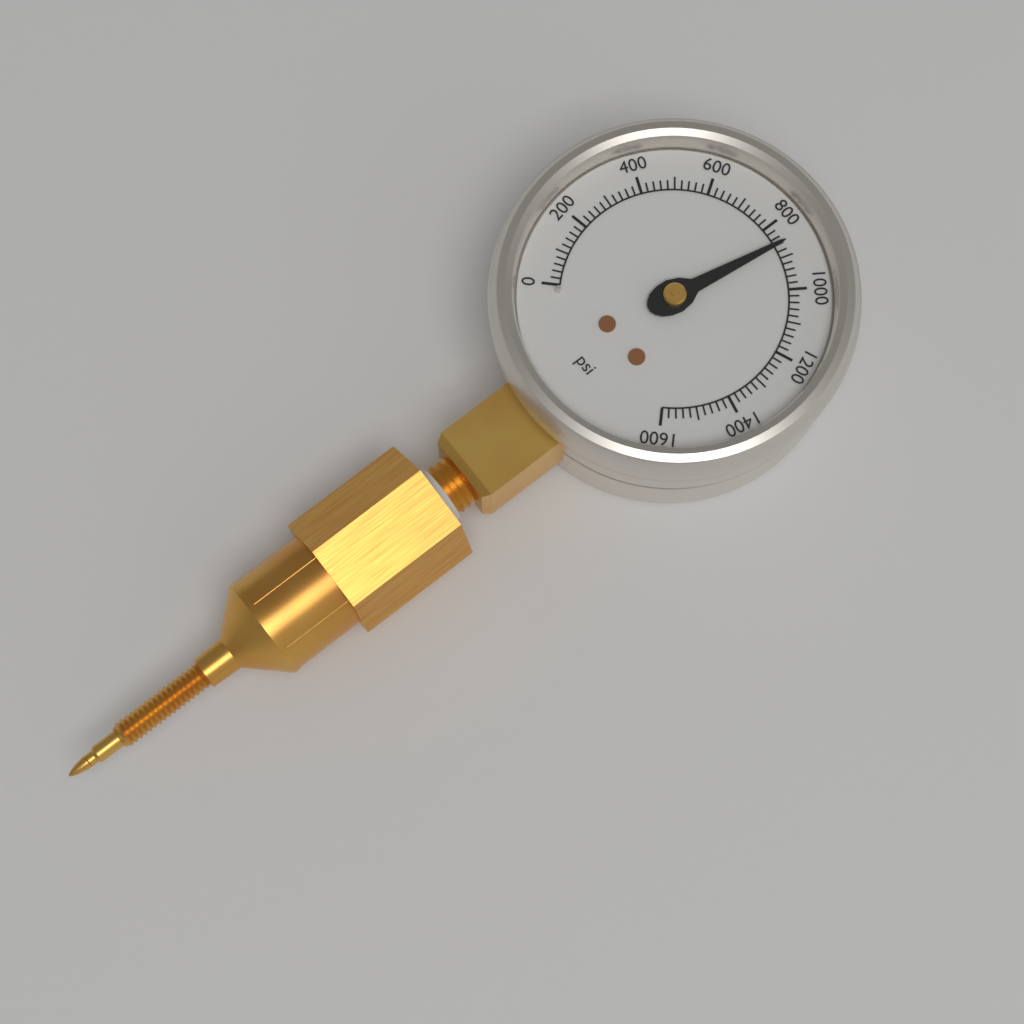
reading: 860 psi
